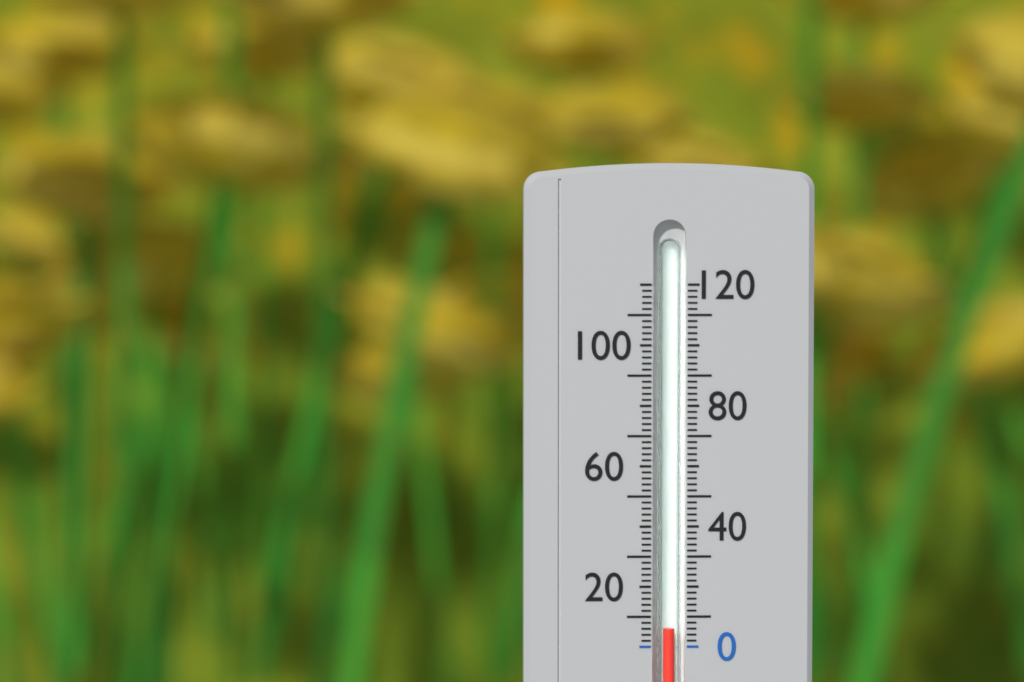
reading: 6 (no unit)
